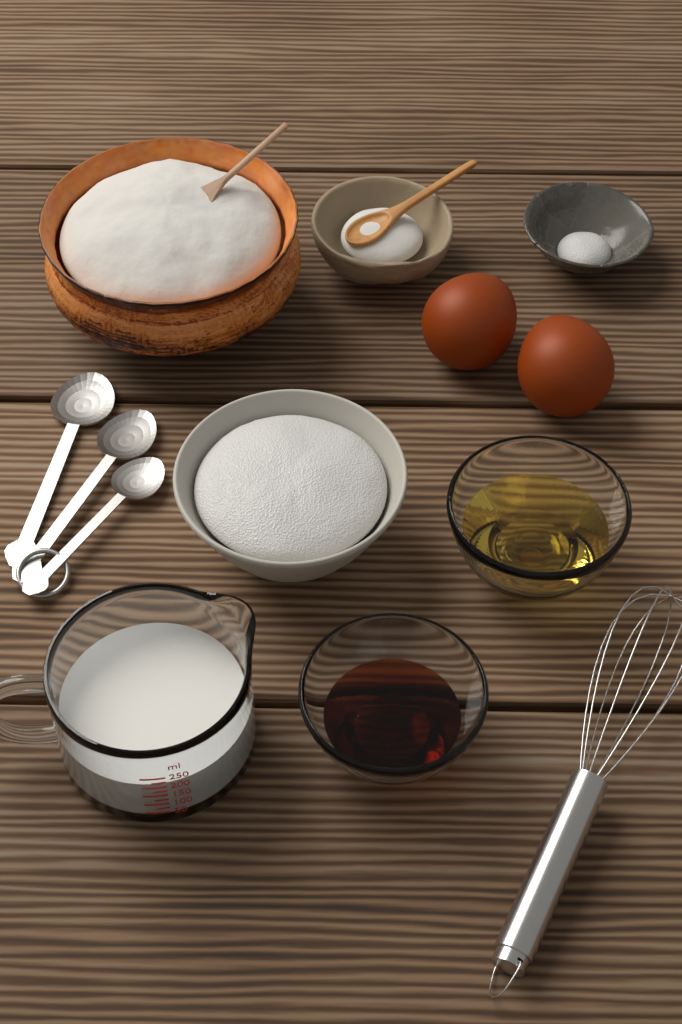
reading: 200 ml
